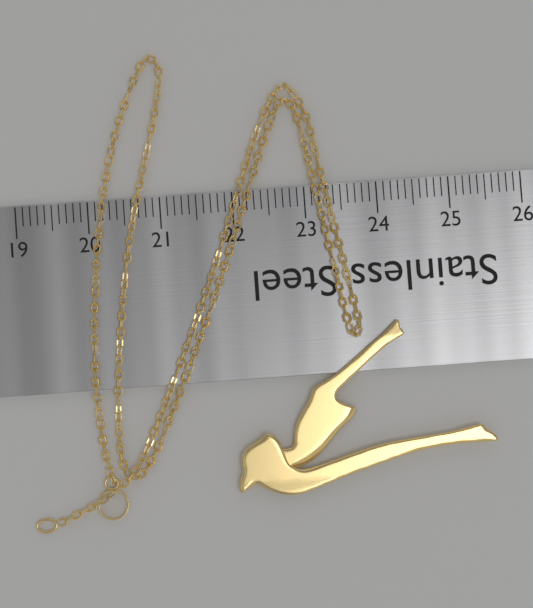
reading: 25.4 (no unit)
